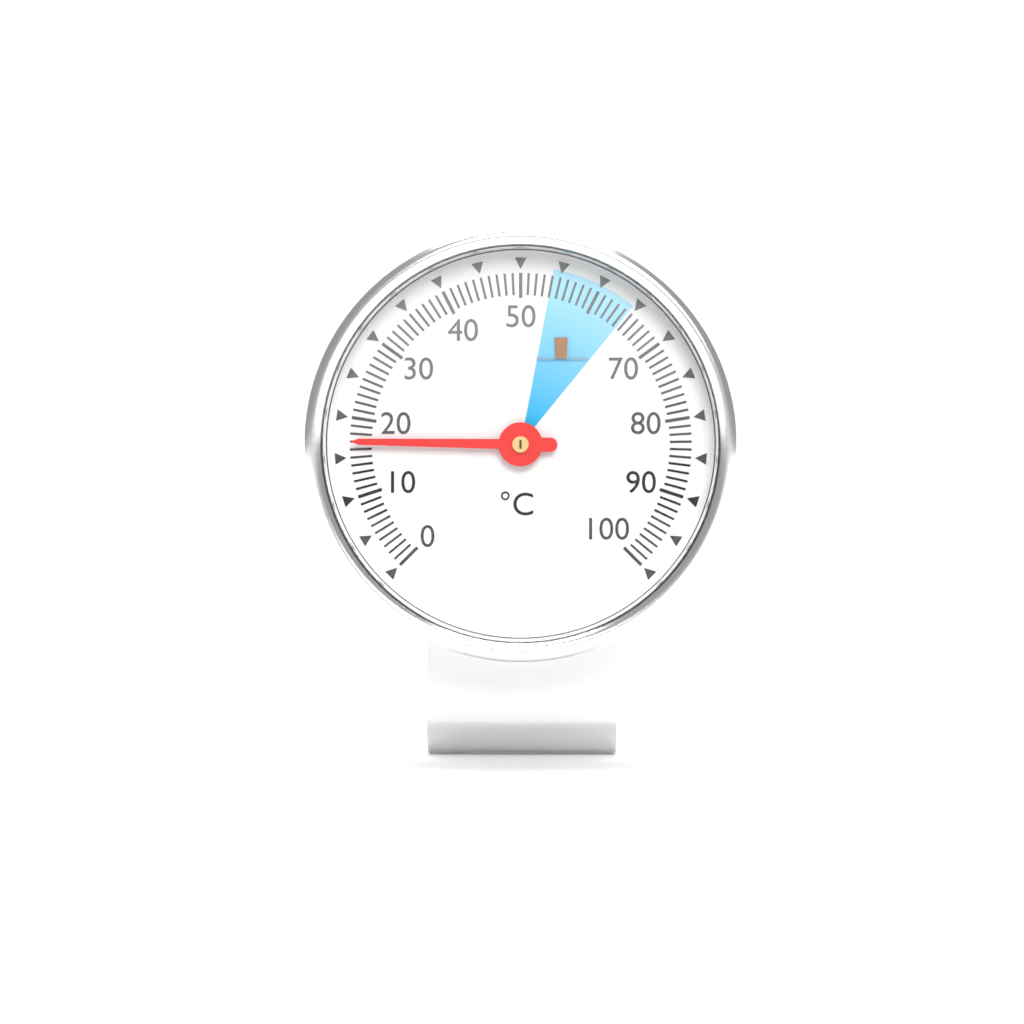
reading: 17 °C
